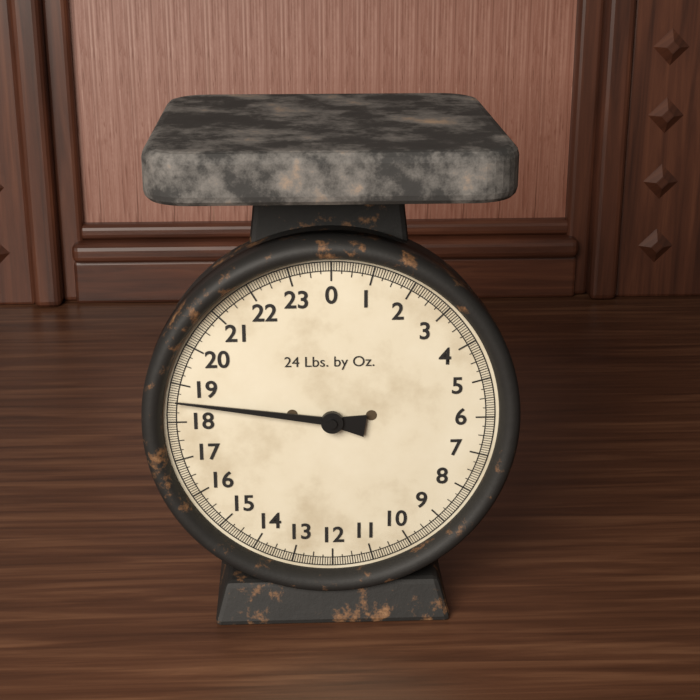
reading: 18.5625 lb
